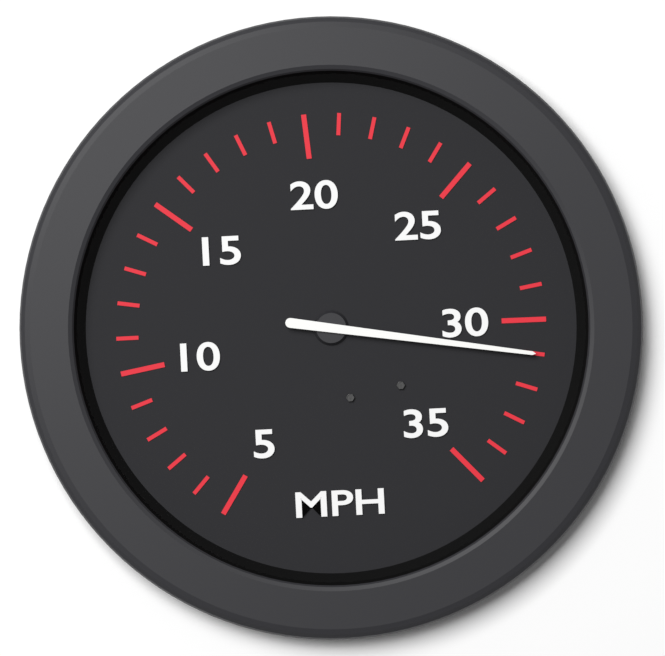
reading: 31 MPH
